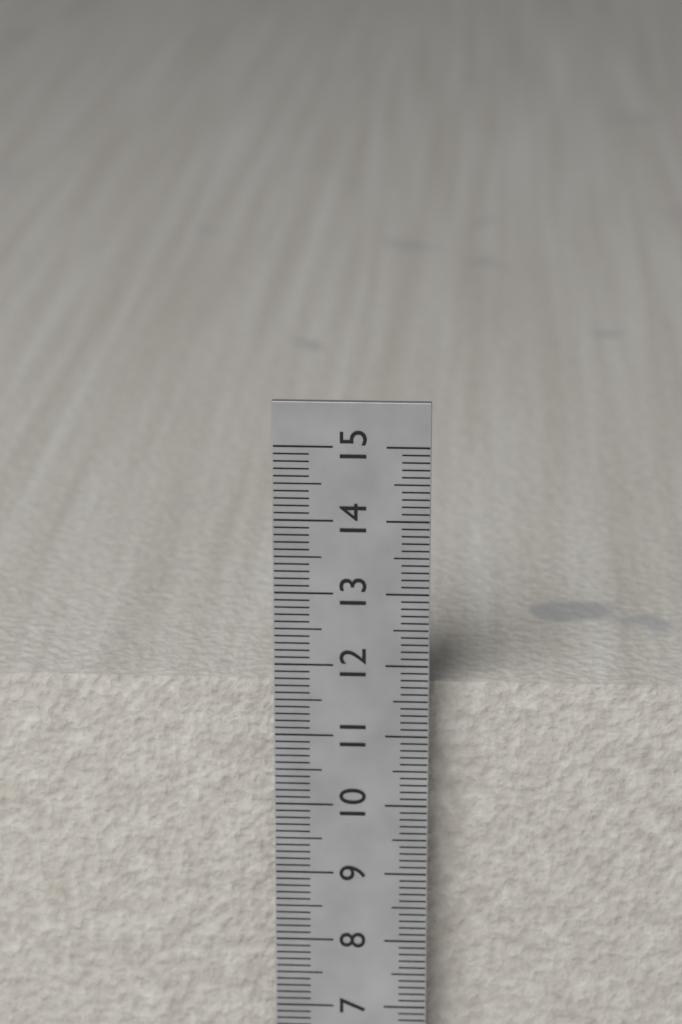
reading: 11.6 cm
